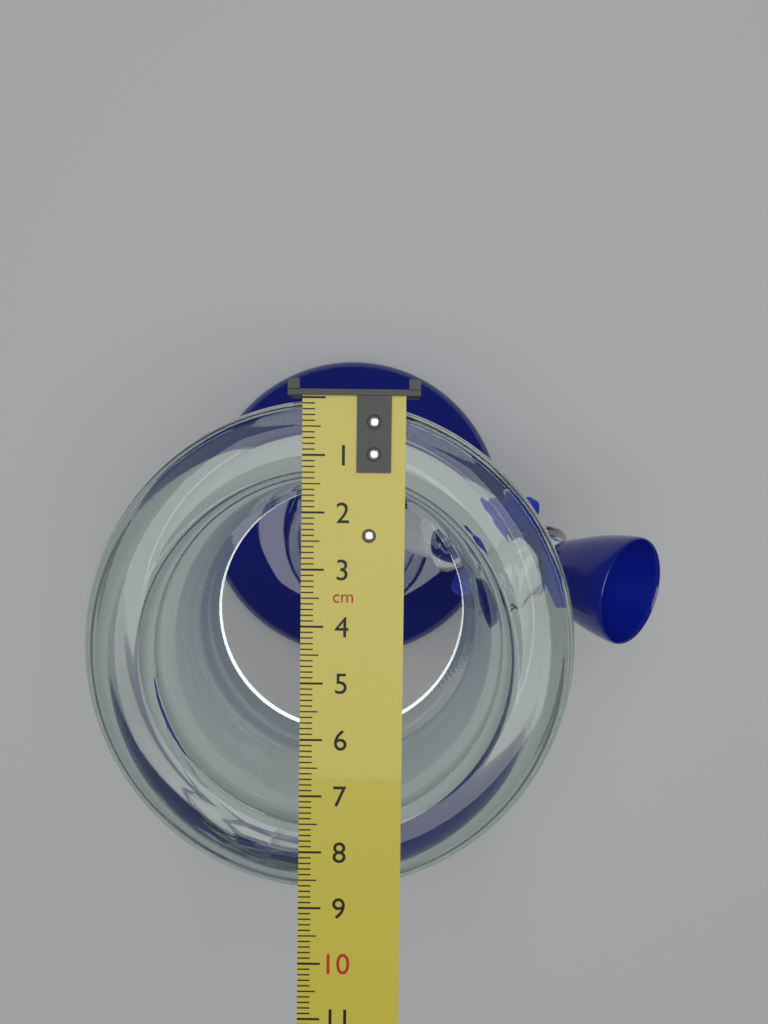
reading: 8.8 cm
